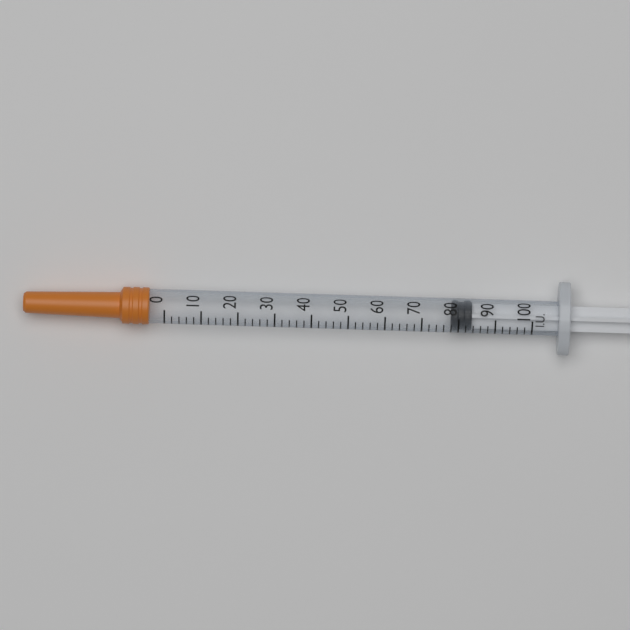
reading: 78 IU
